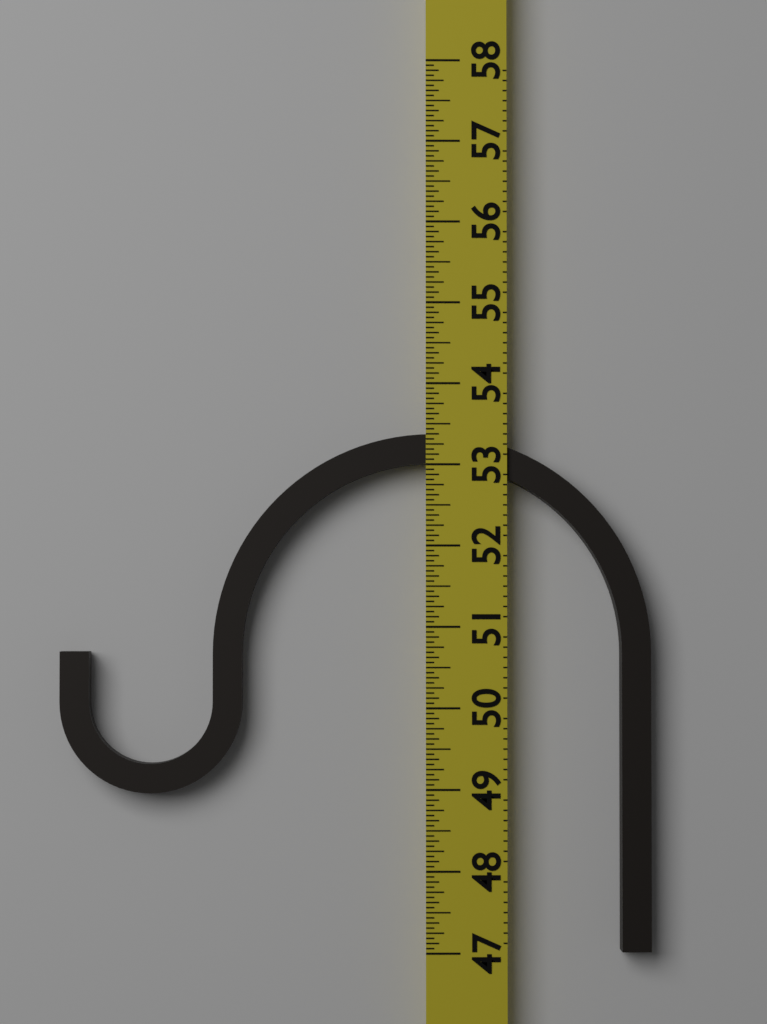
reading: 53.3750 (no unit)
